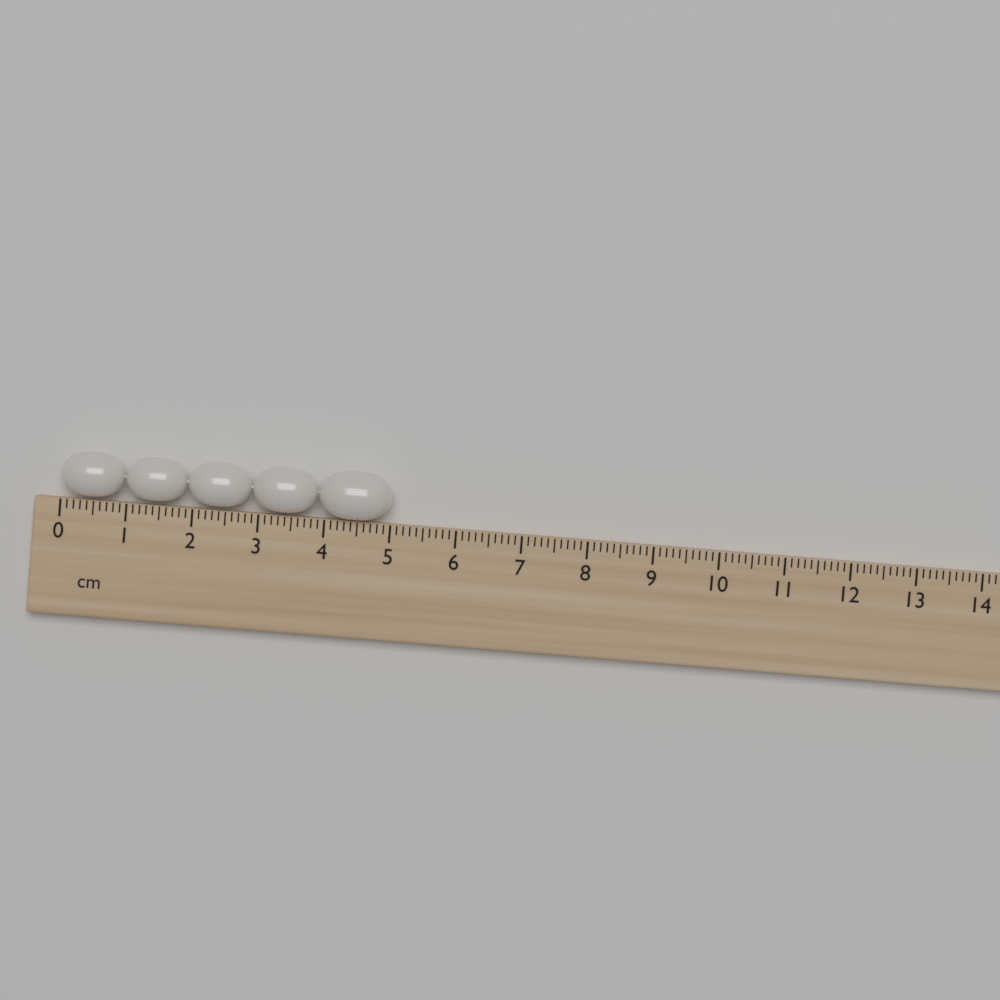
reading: 5.0 cm
